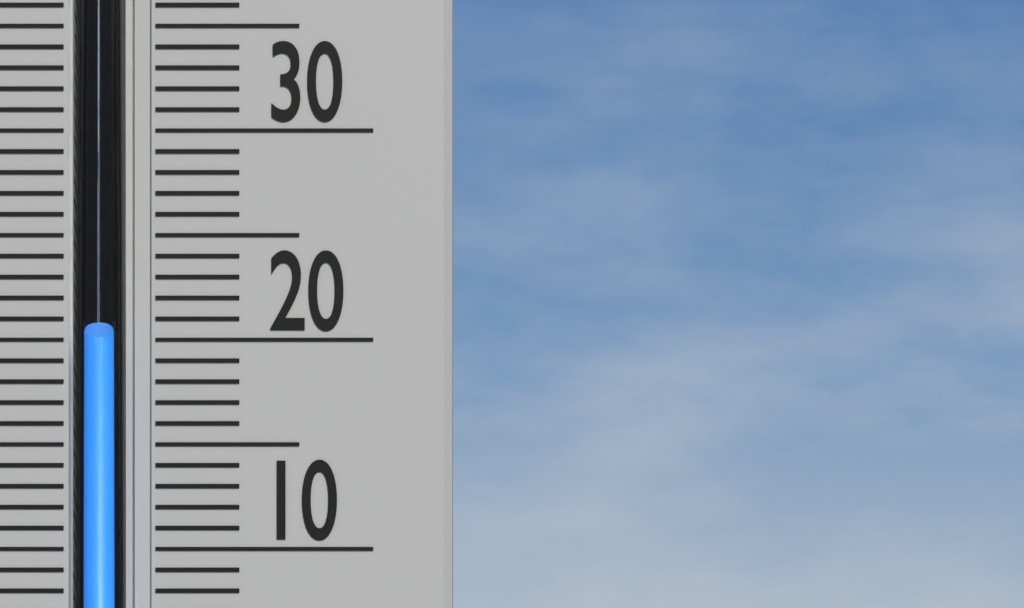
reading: 20 (no unit)
